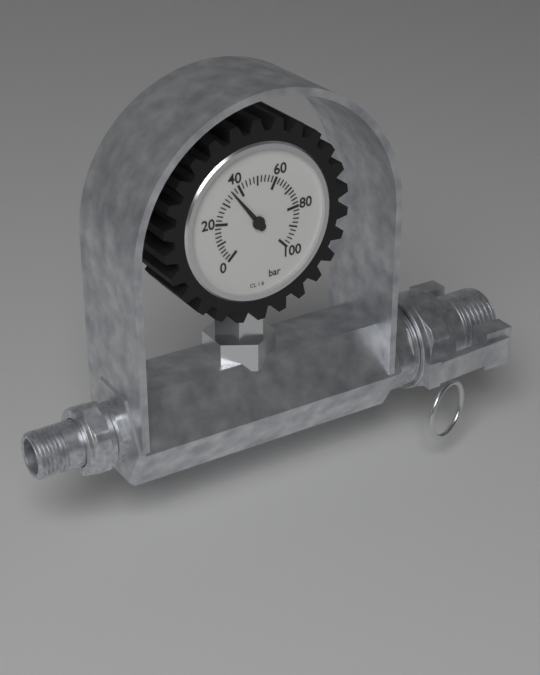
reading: 36 bar
